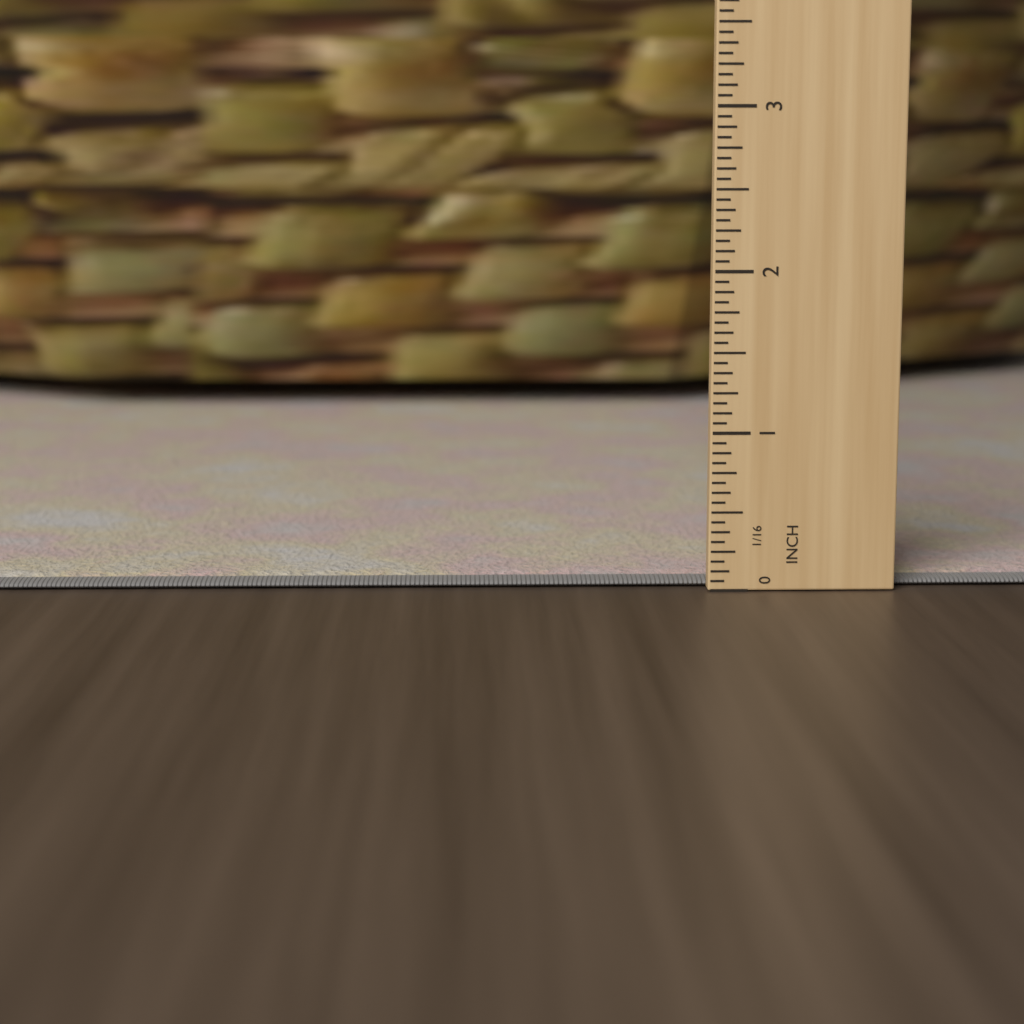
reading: 0.0625 in
